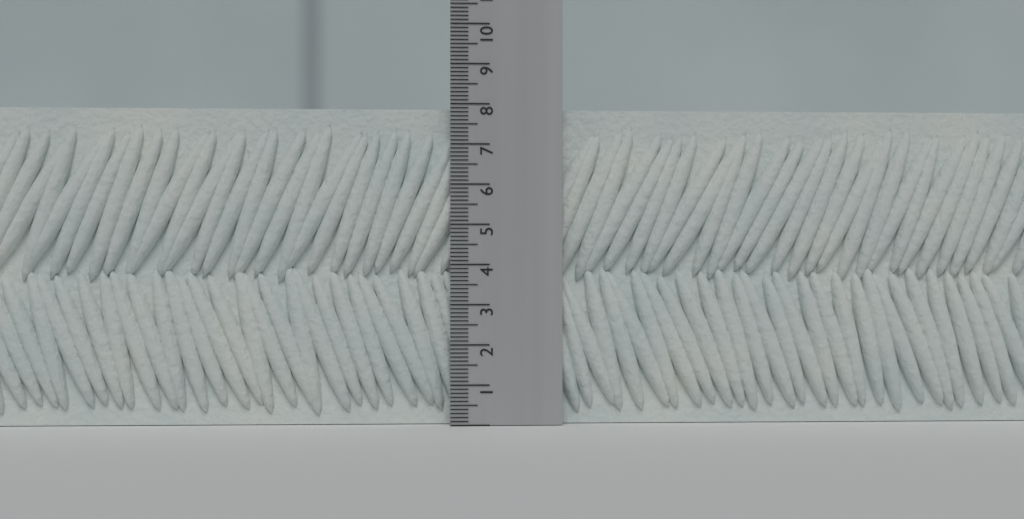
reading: 7.9 (no unit)
